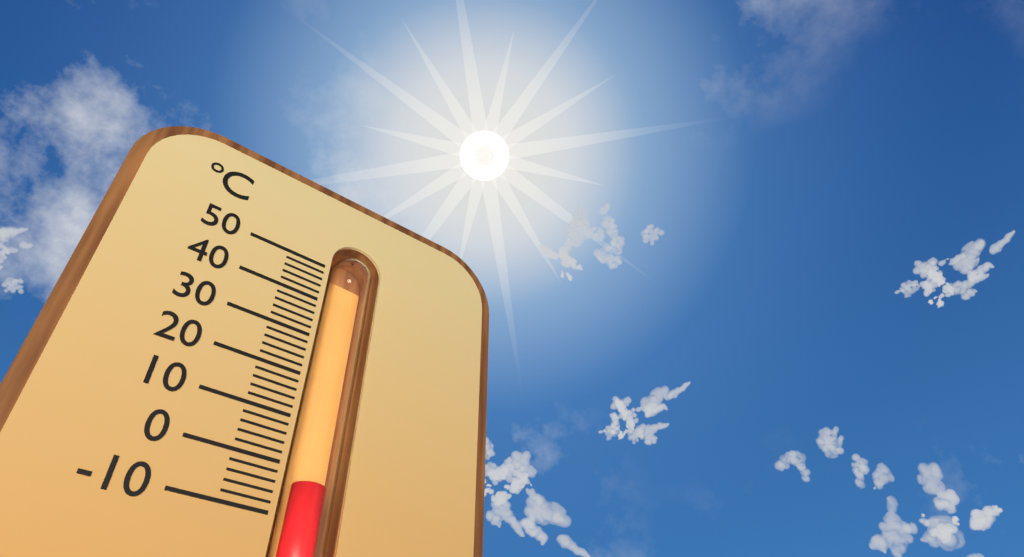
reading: -2 °C
